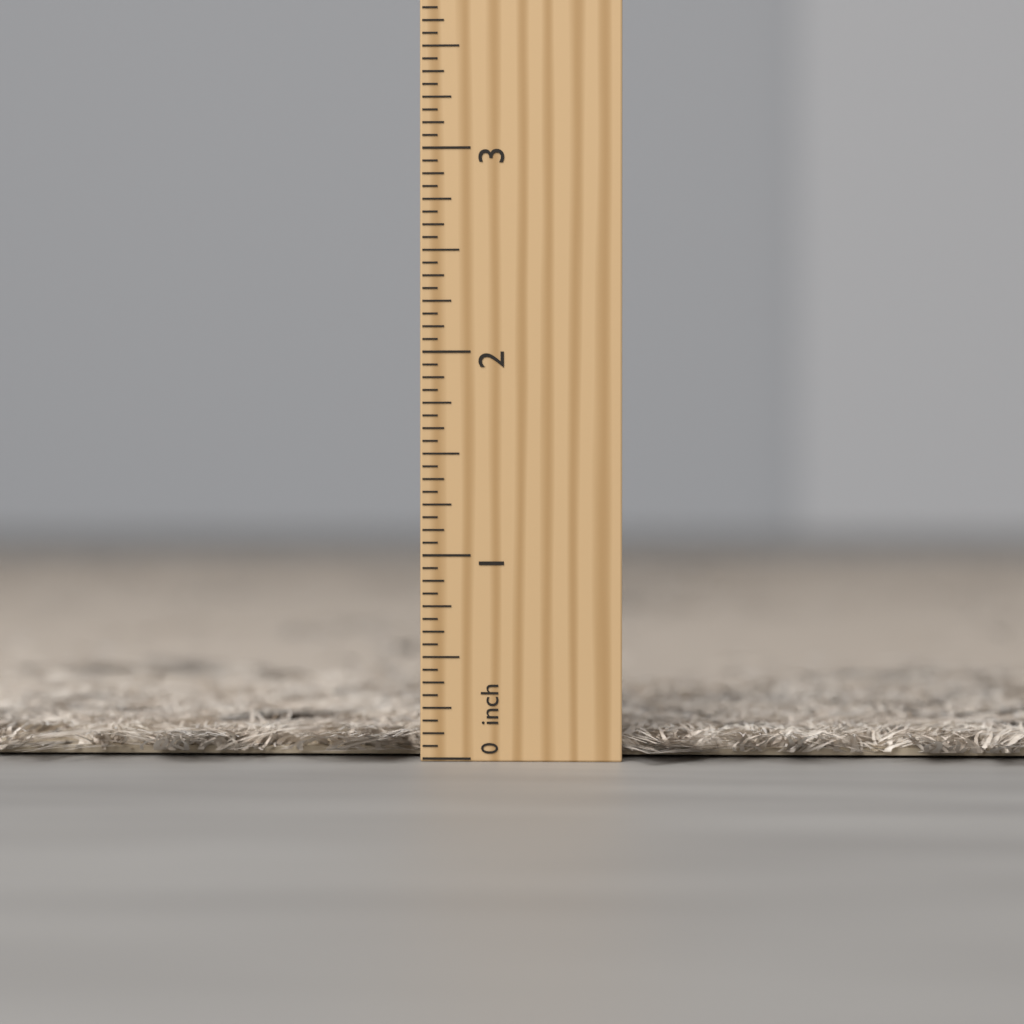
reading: 0.1250 inch
